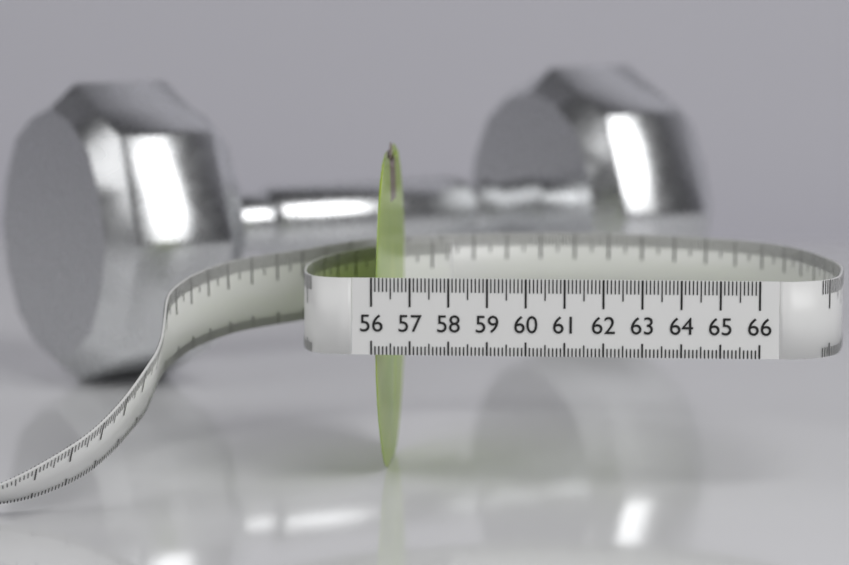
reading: 56.2 (no unit)
